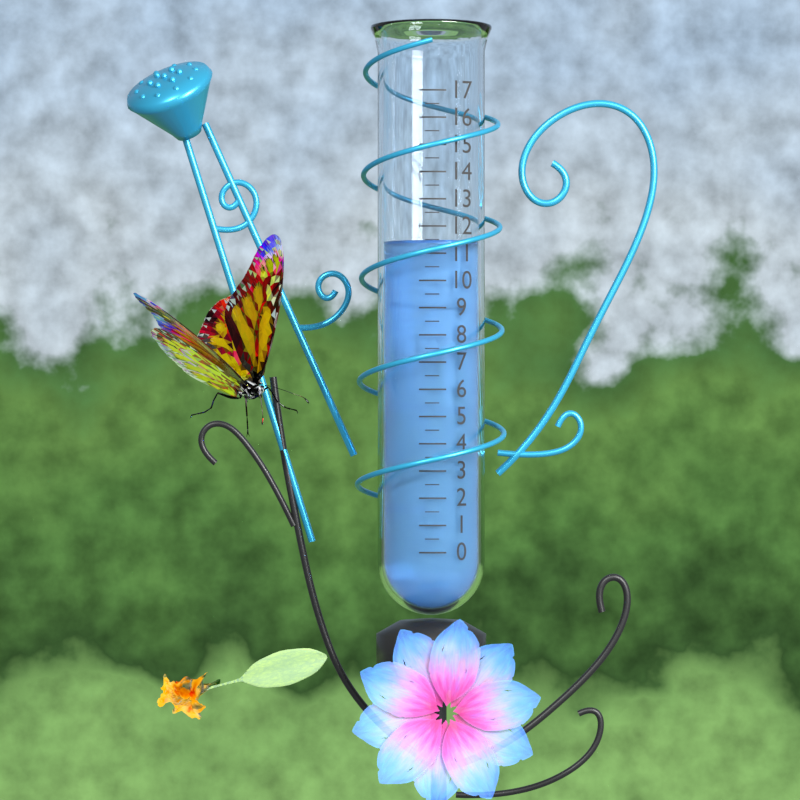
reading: 11.5 (no unit)
